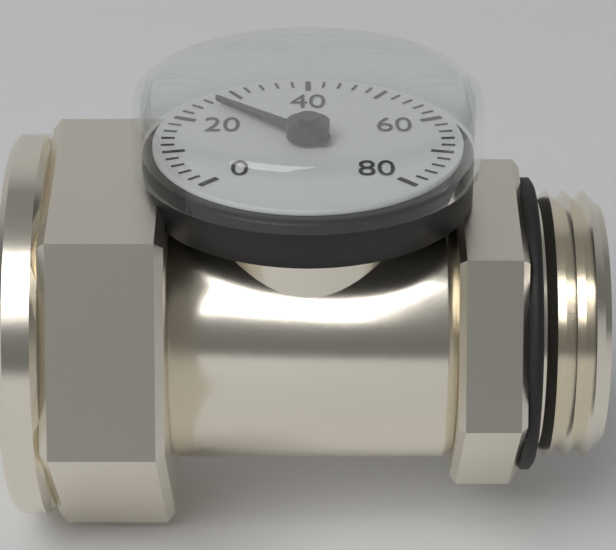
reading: 26 (no unit)
